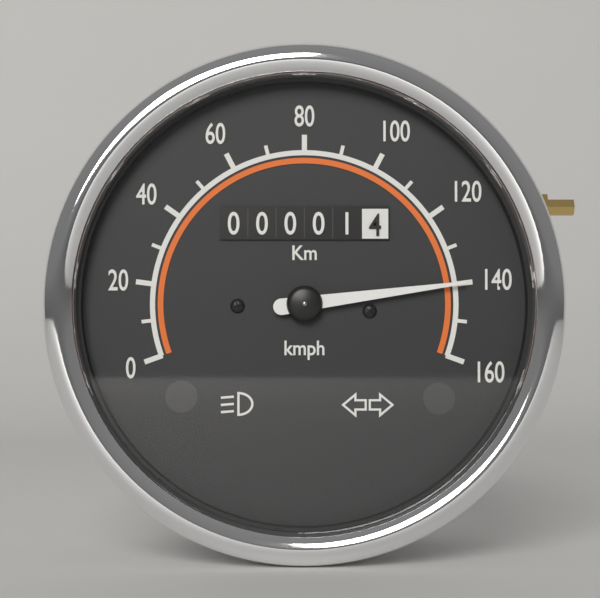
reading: 140 km/h
